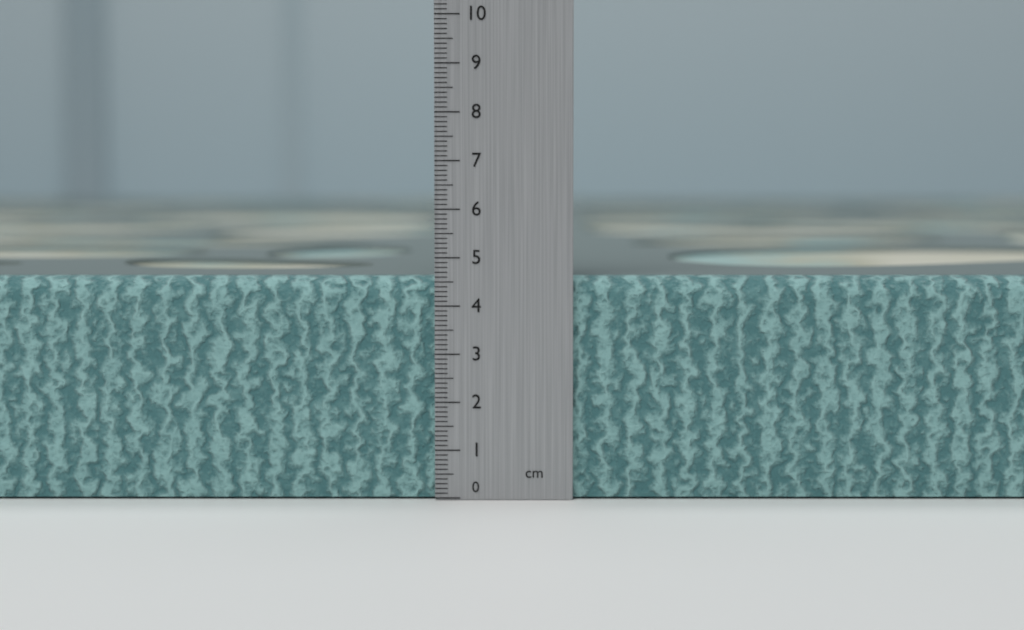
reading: 4.6 cm
